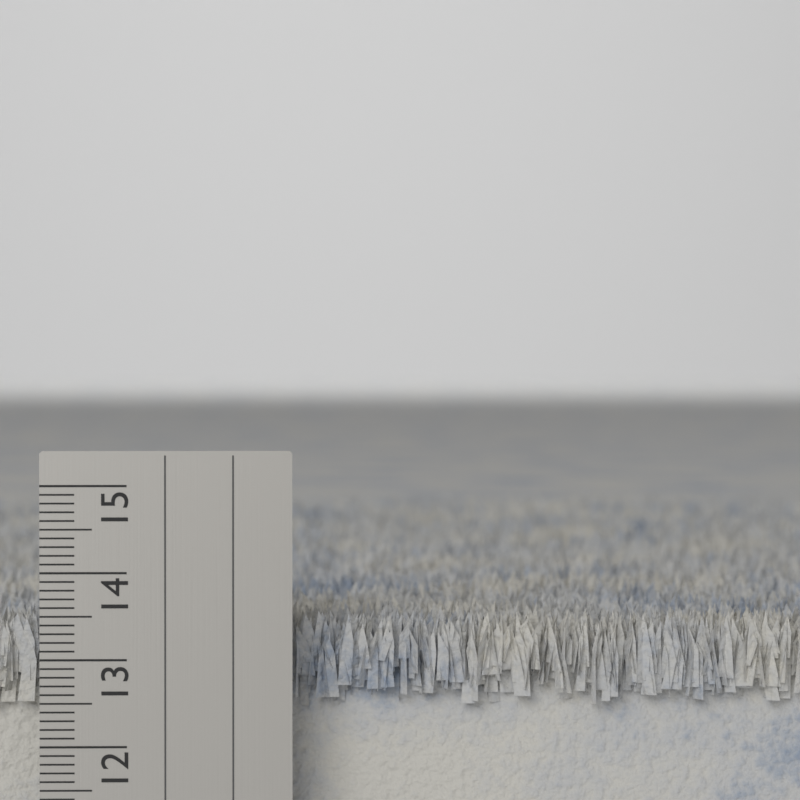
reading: 13.5 cm
